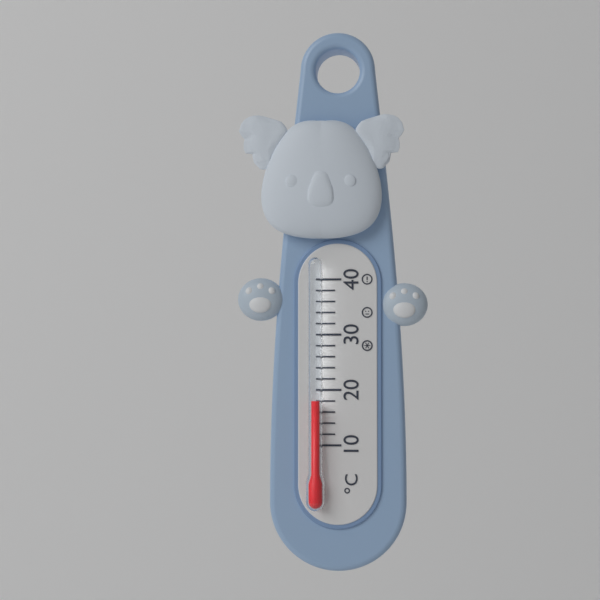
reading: 18 °C
